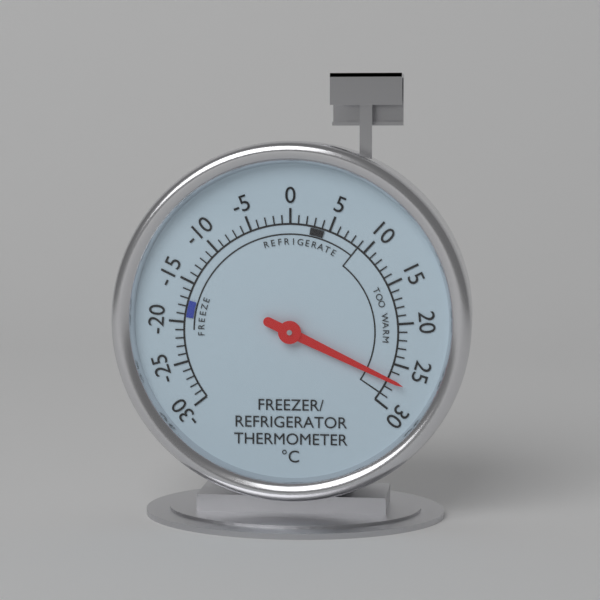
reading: 27 °C
